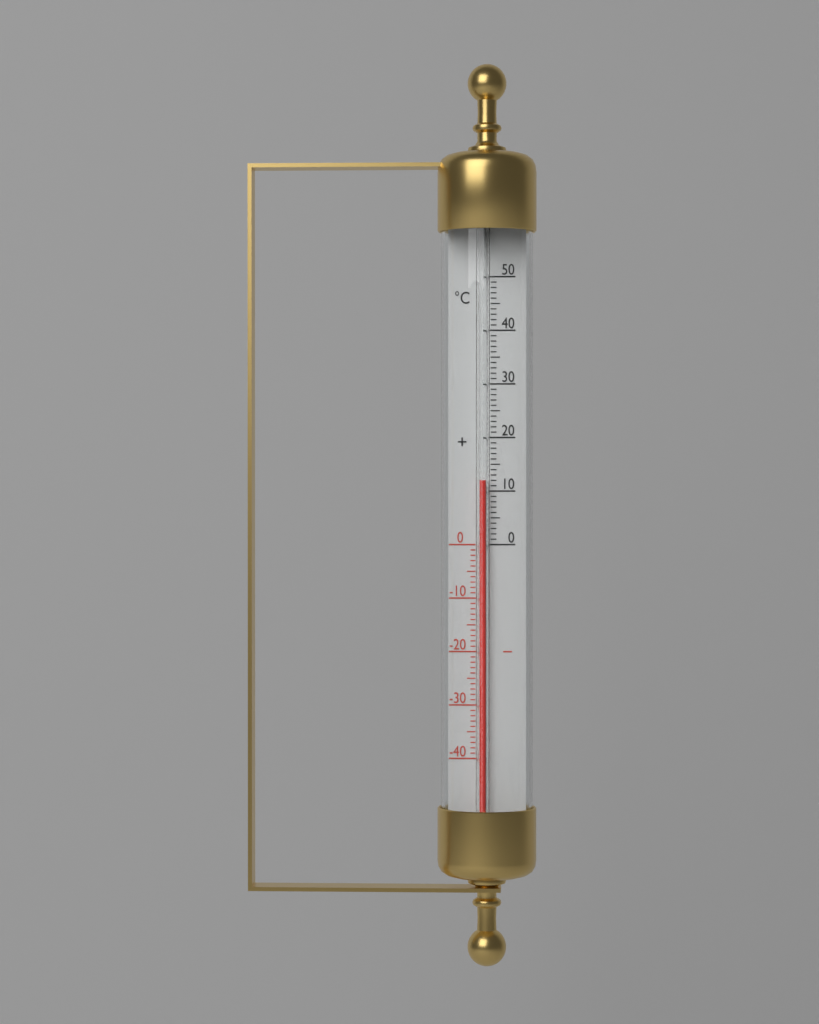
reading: 12 °C
